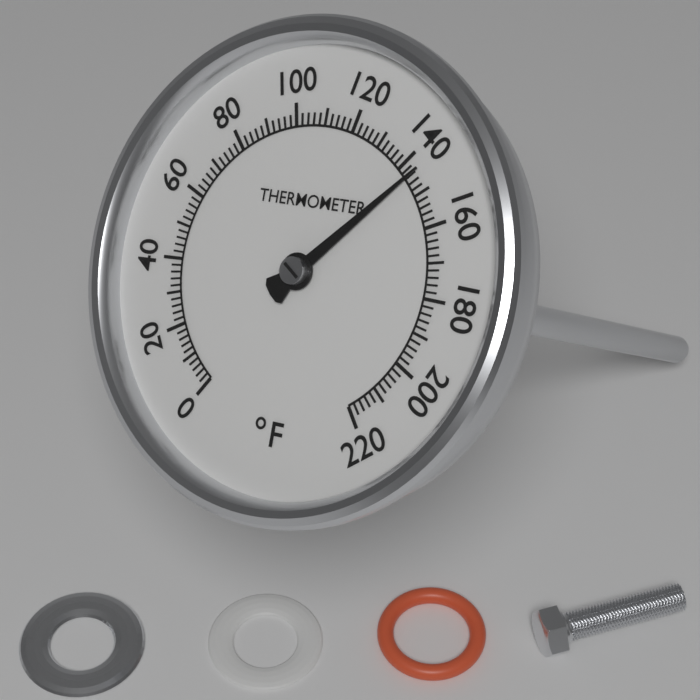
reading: 144 °F
